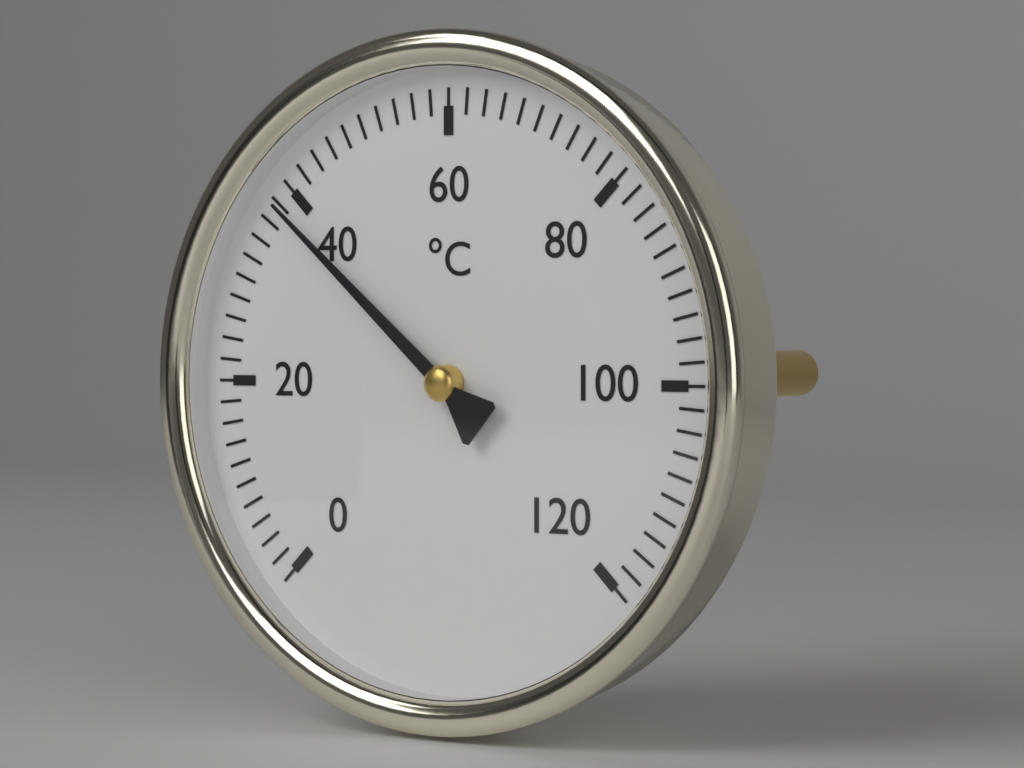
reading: 38 °C
